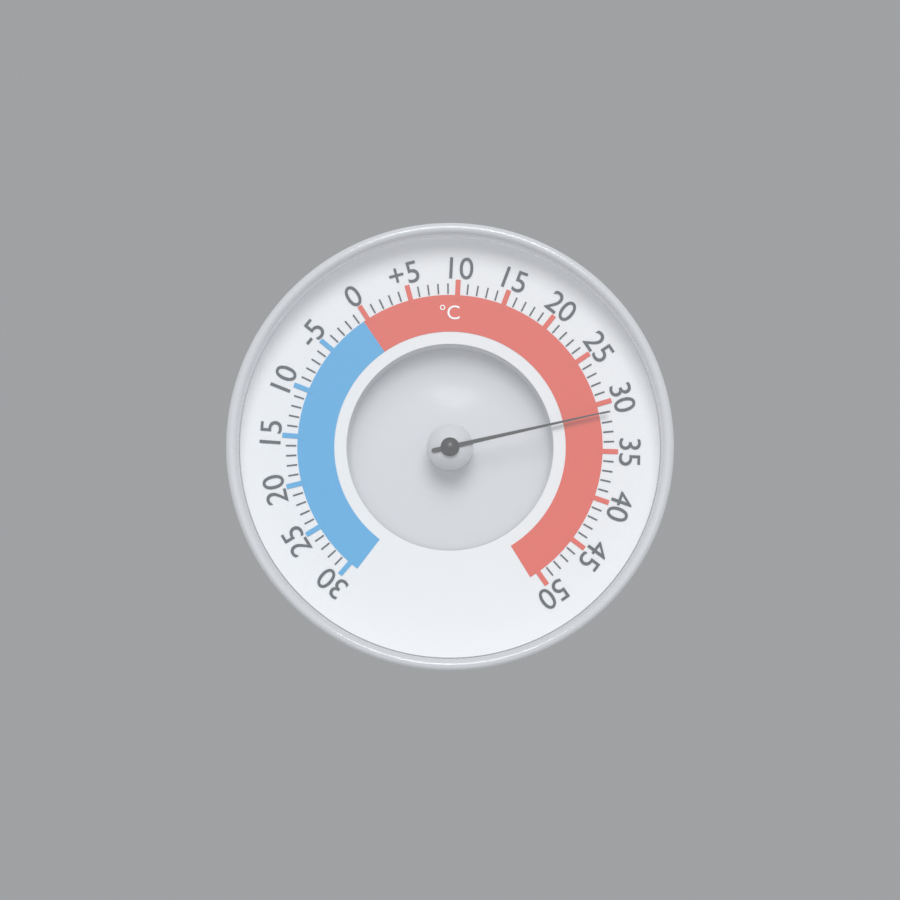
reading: 31 °C
